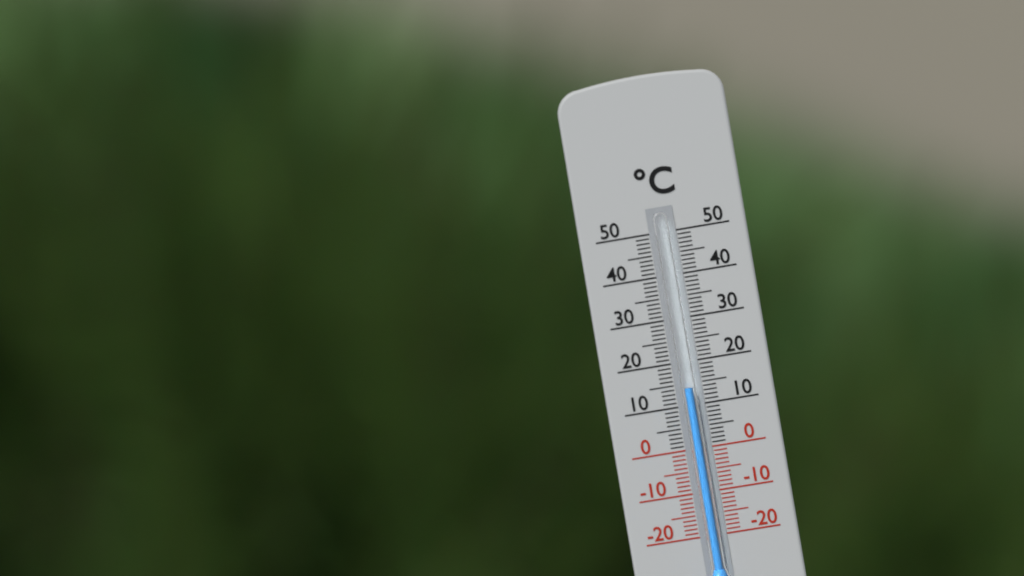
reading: 14 °C
